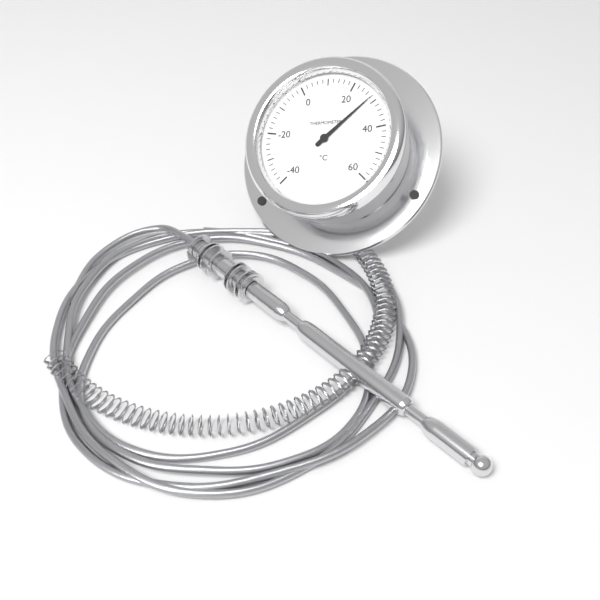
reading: 28 °C
